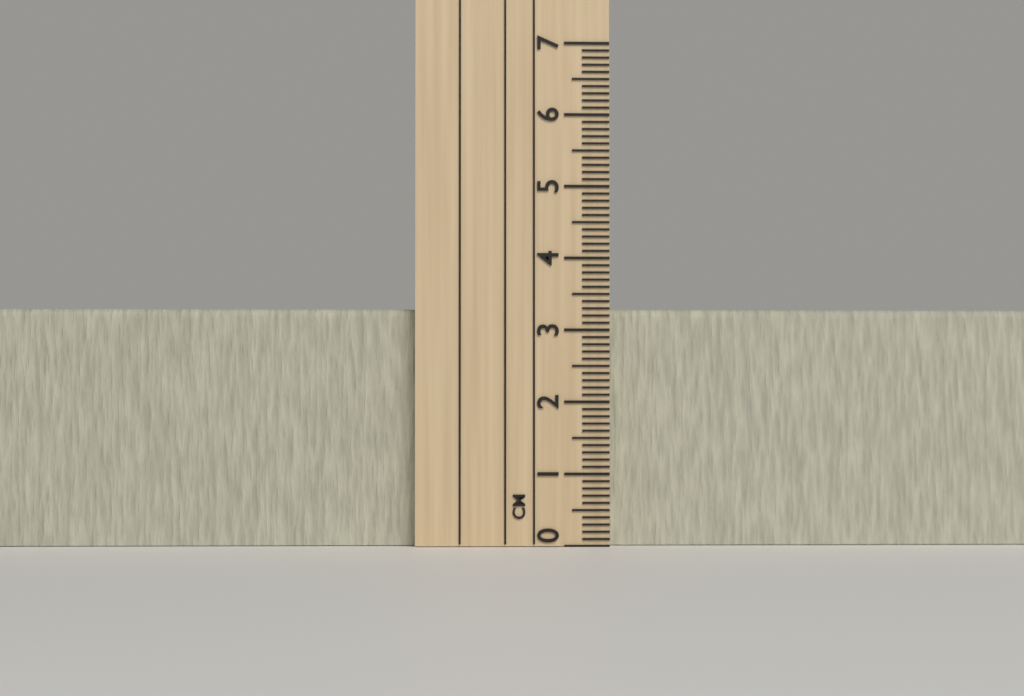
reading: 3.3 cm
